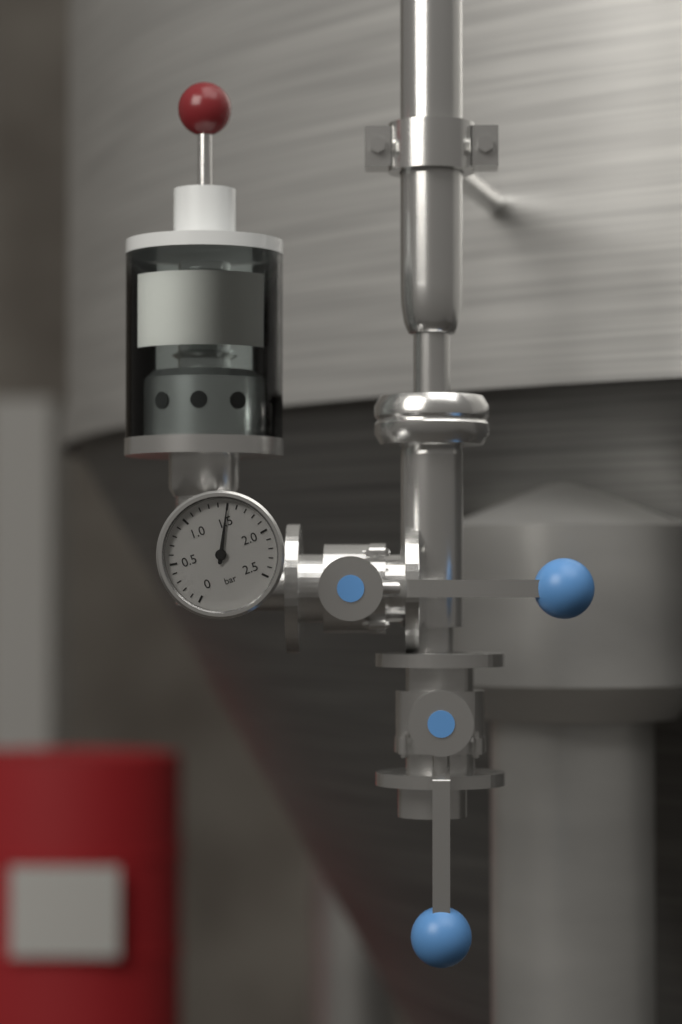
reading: 1.5 bar
